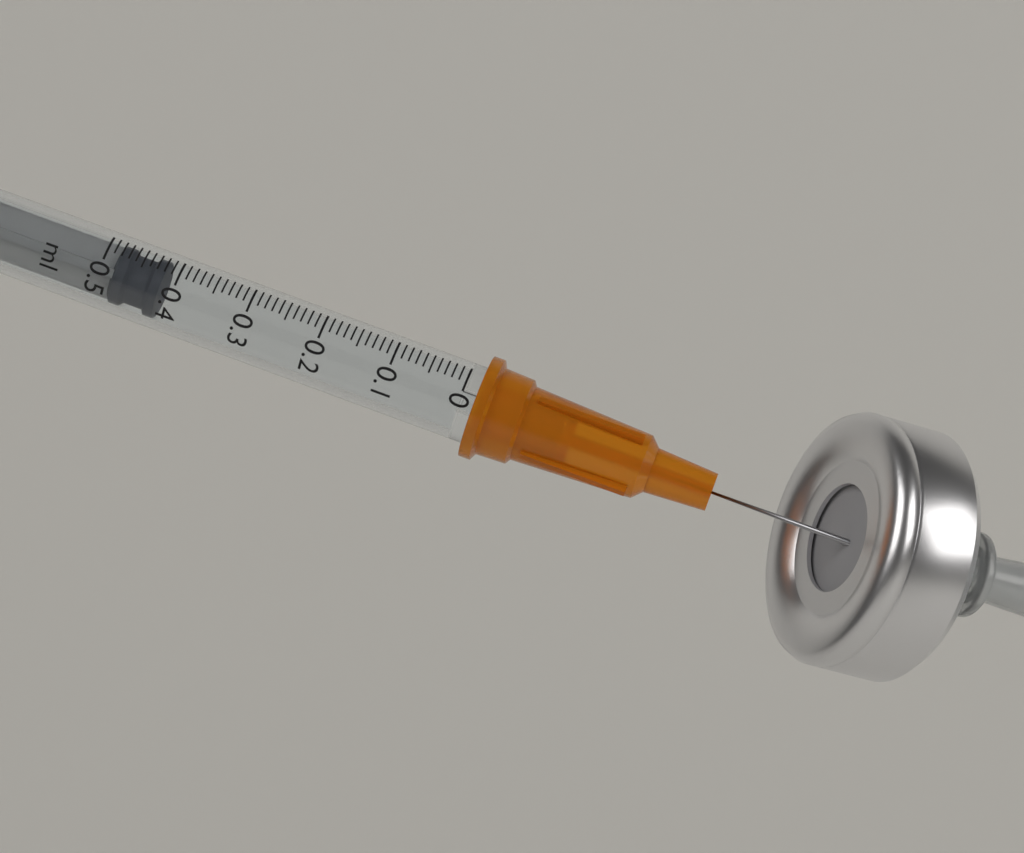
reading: 0.42 ml
